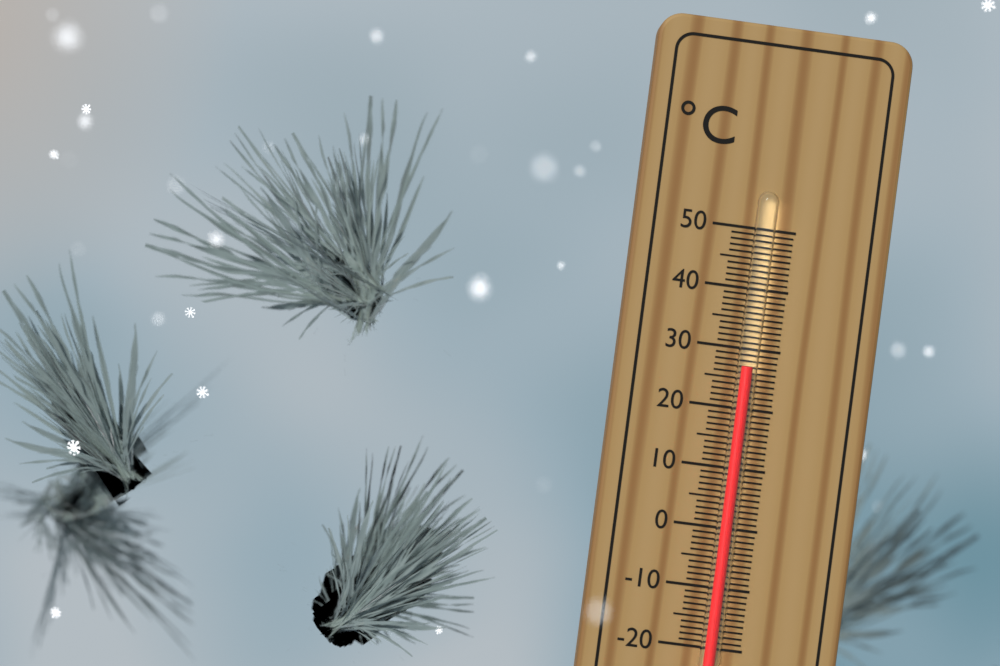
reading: 27 °C
